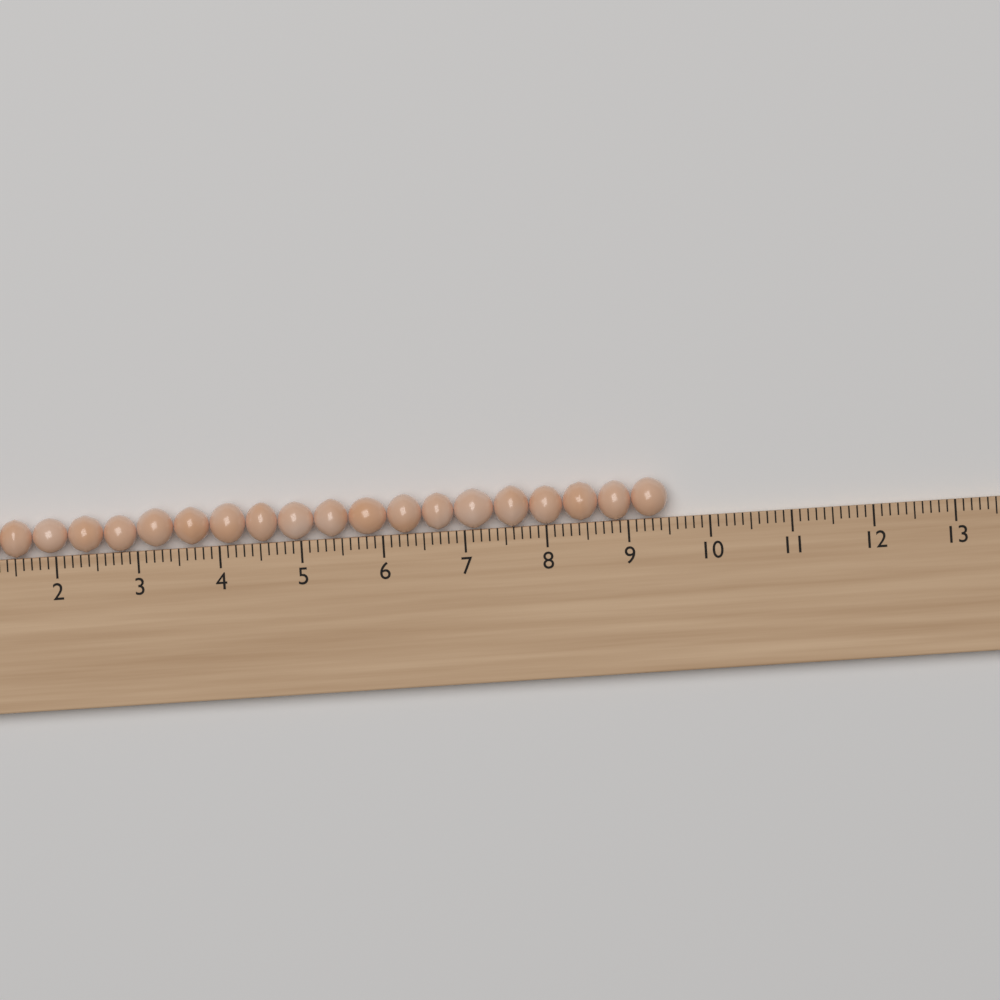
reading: 9.5 cm
